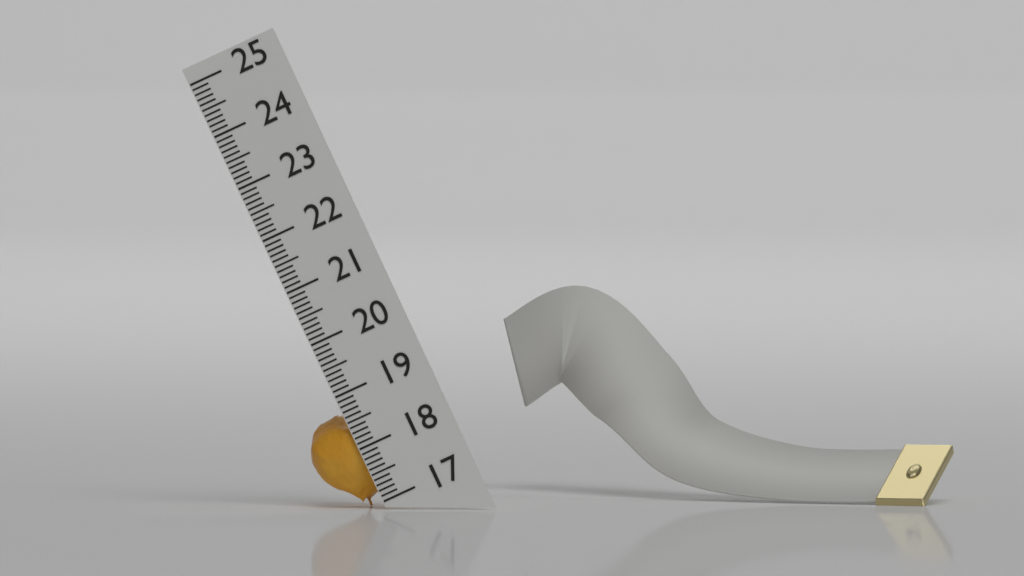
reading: 18.7 (no unit)
